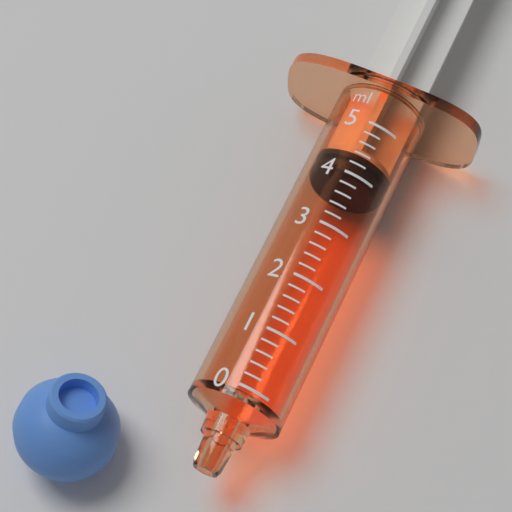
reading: 4.0 ml
